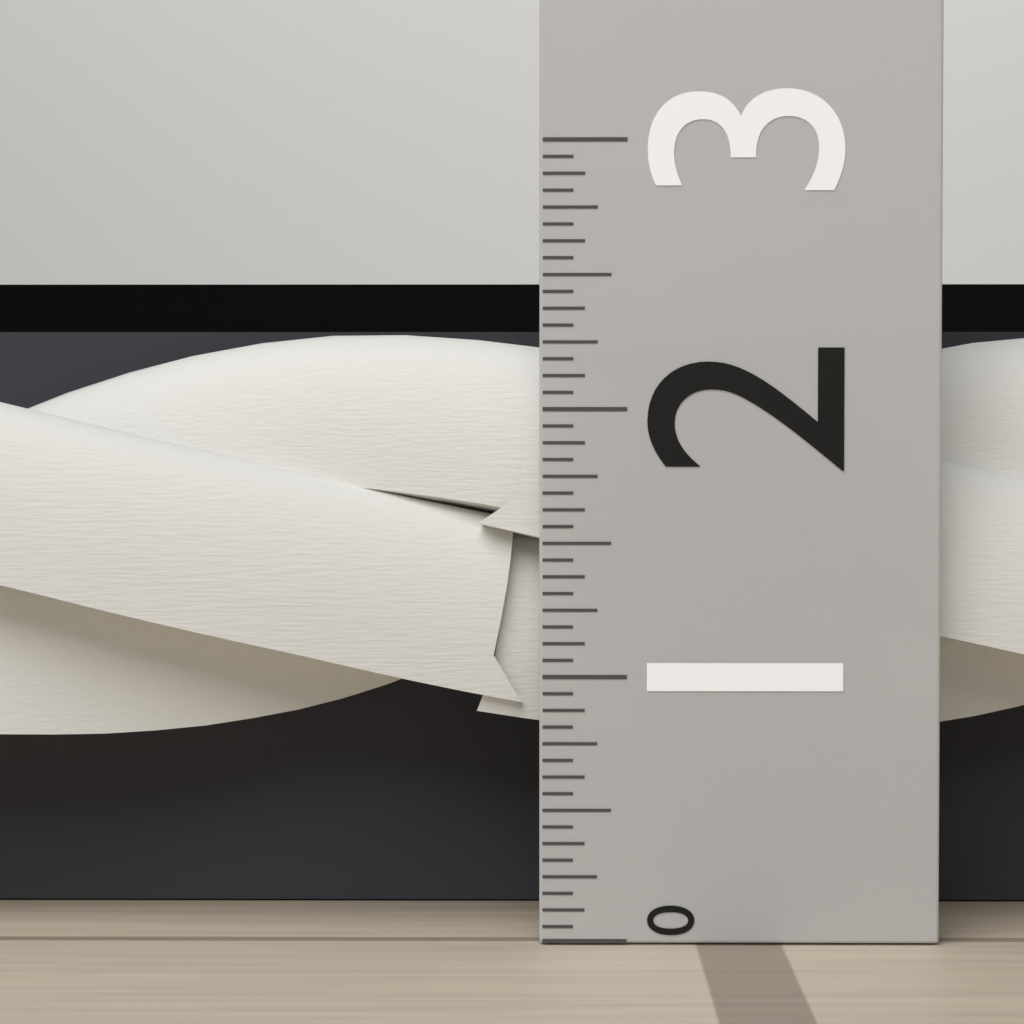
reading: 2.3125 (no unit)
